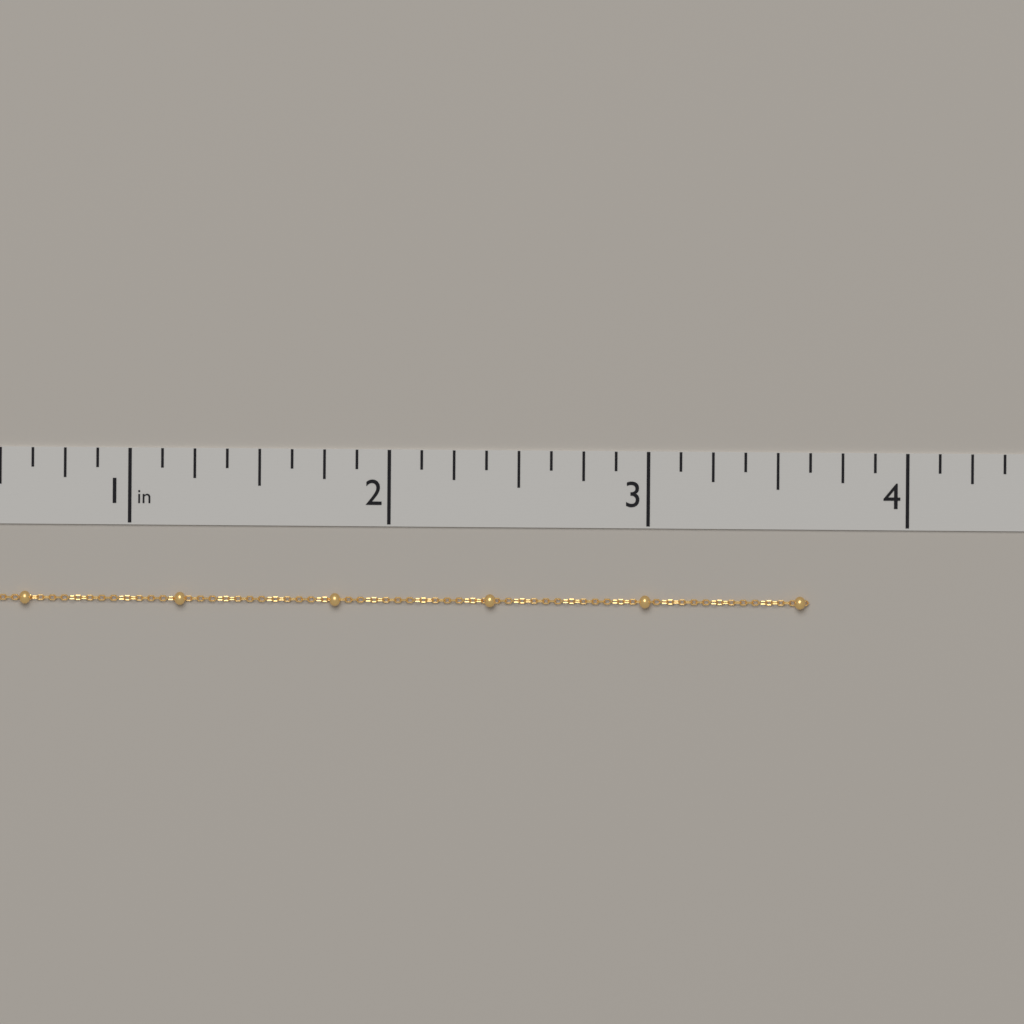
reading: 3.625 in
